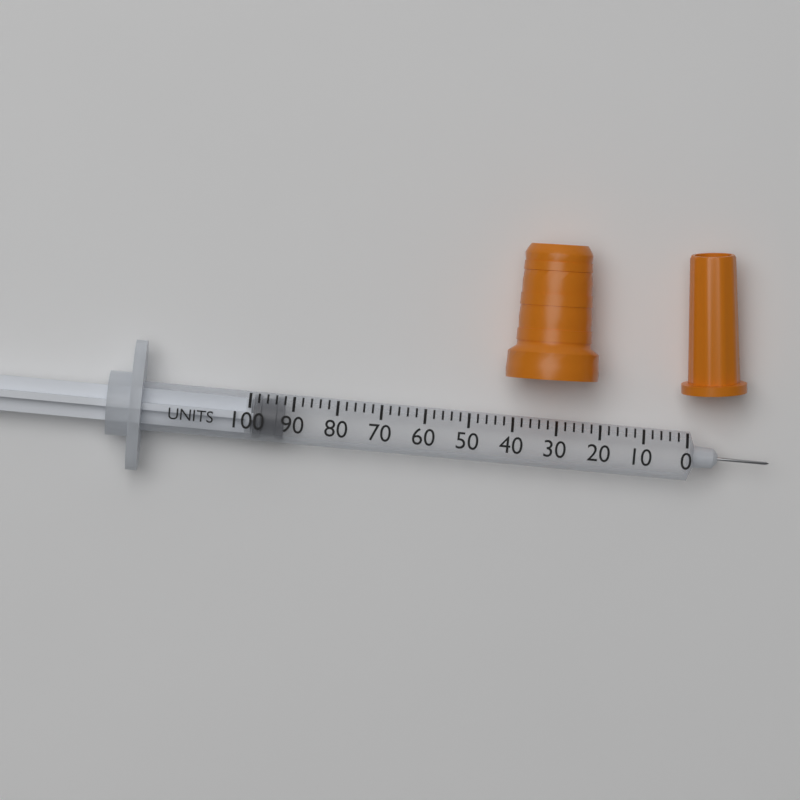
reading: 92 units
